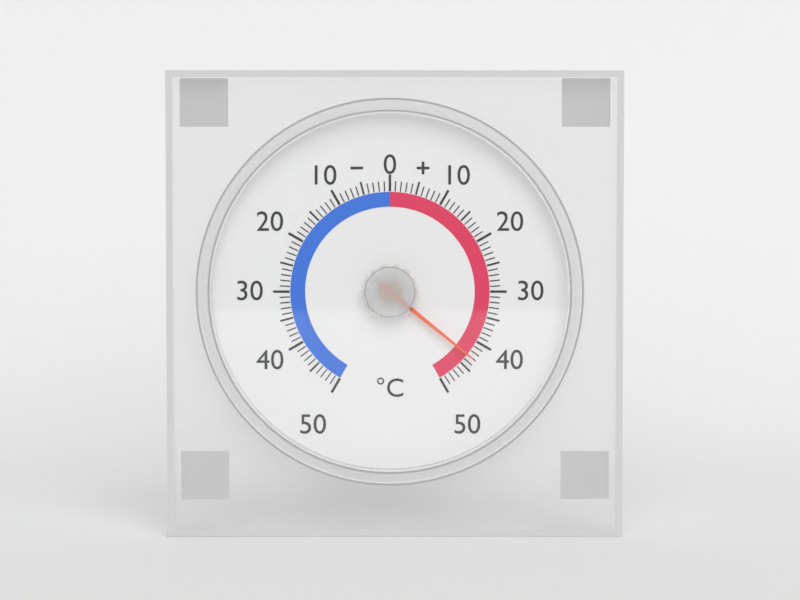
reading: 43 °C
